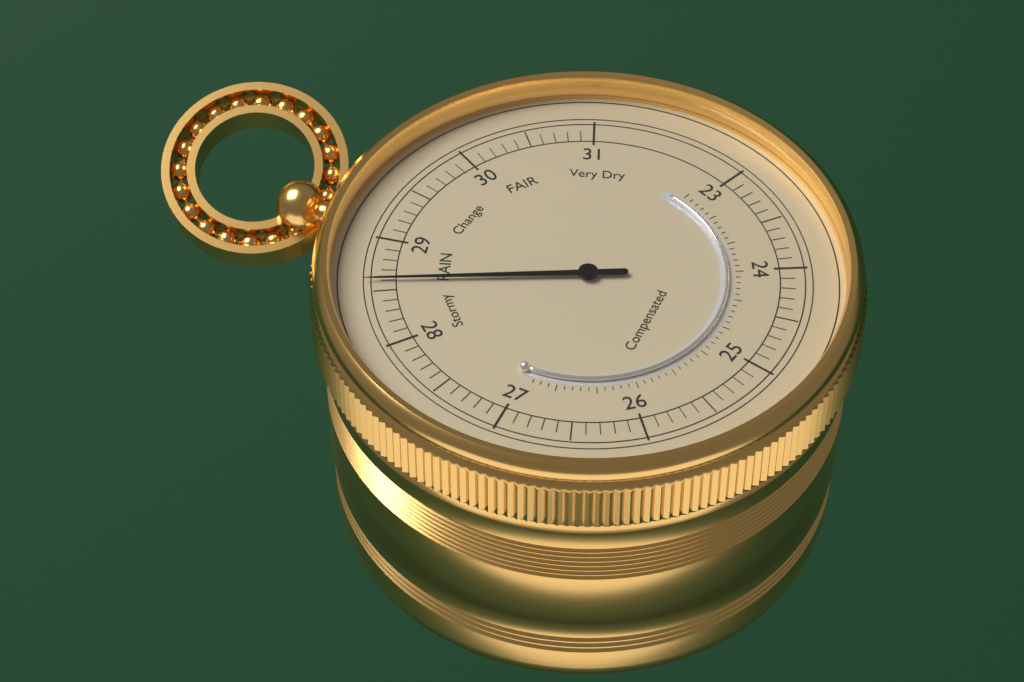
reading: 28.6 (no unit)
